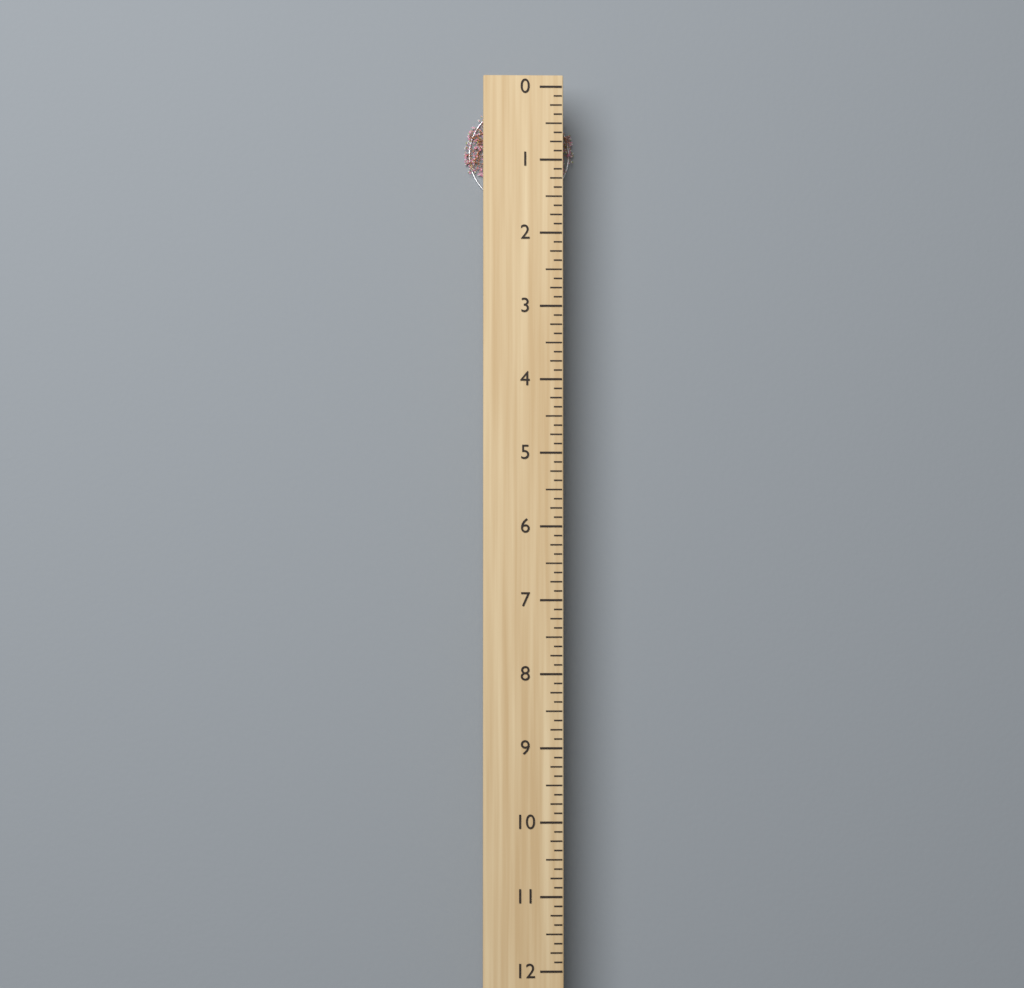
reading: 1.500 (no unit)
